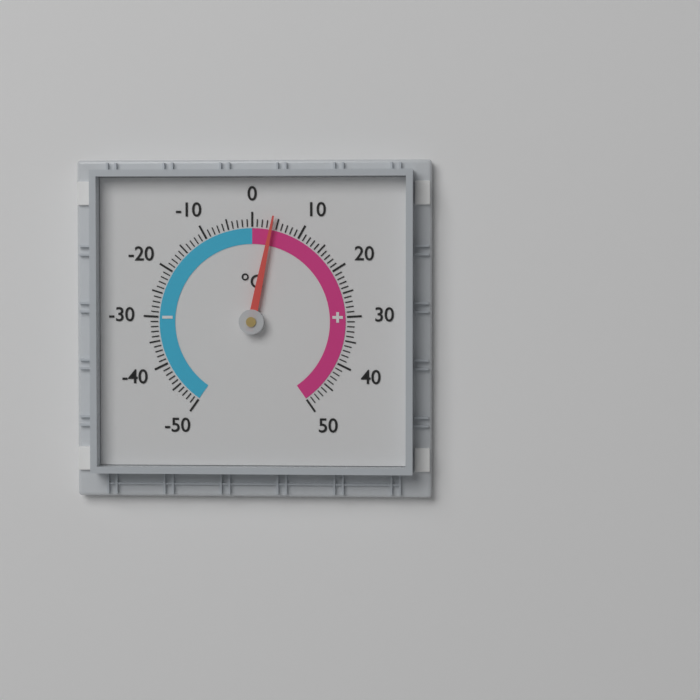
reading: 4 °C
